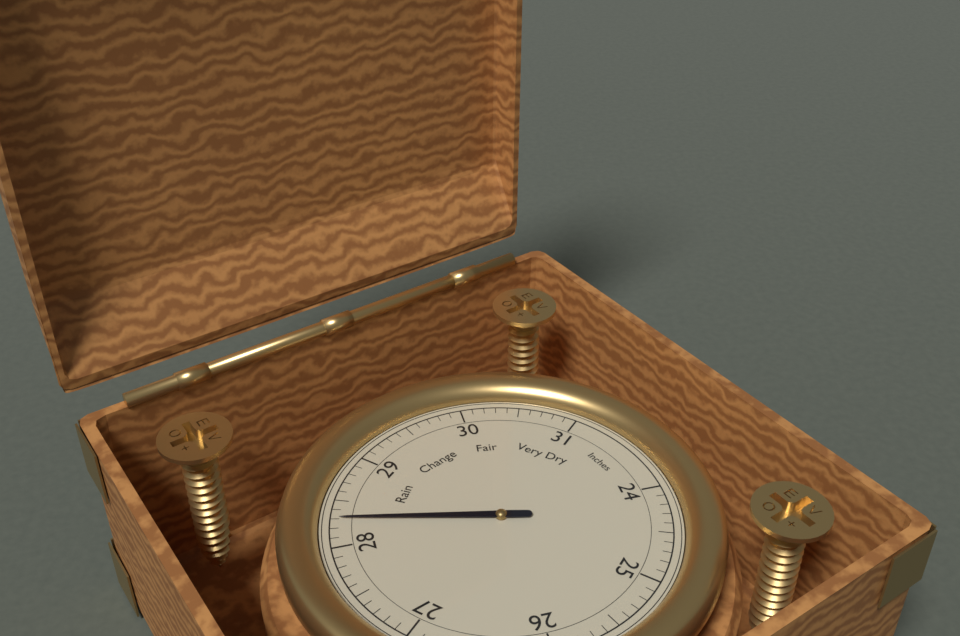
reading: 28.3 Inches
